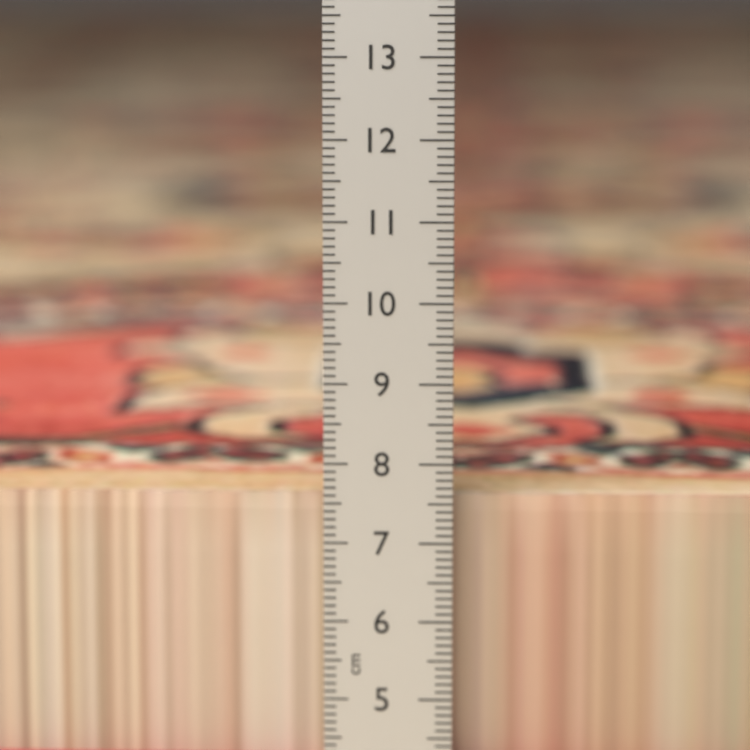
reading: 7.5 cm
